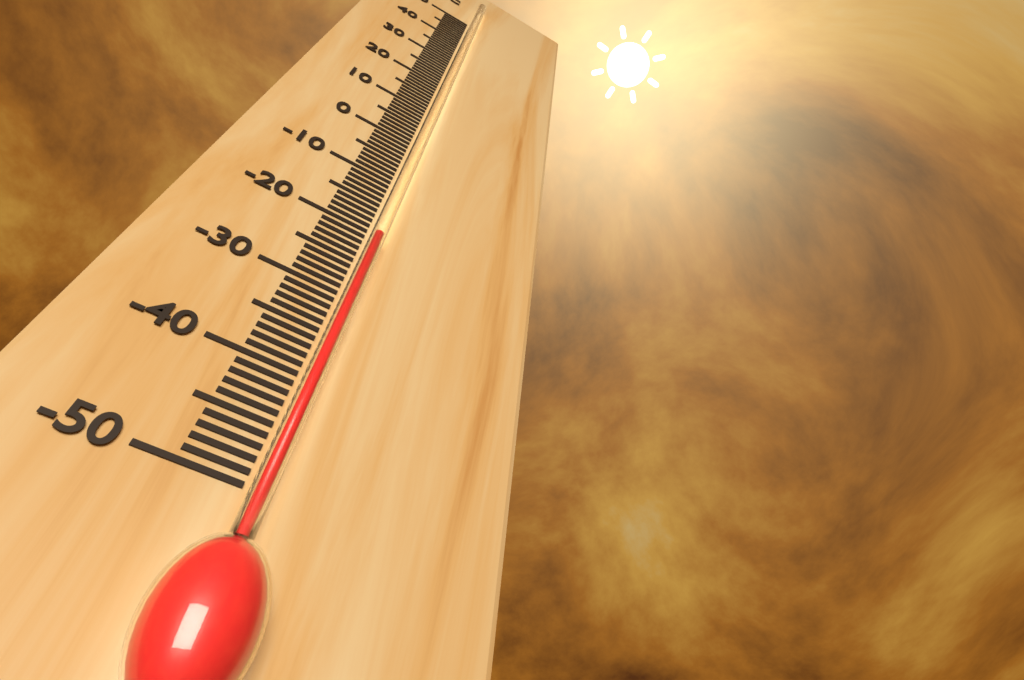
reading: -21 °C
